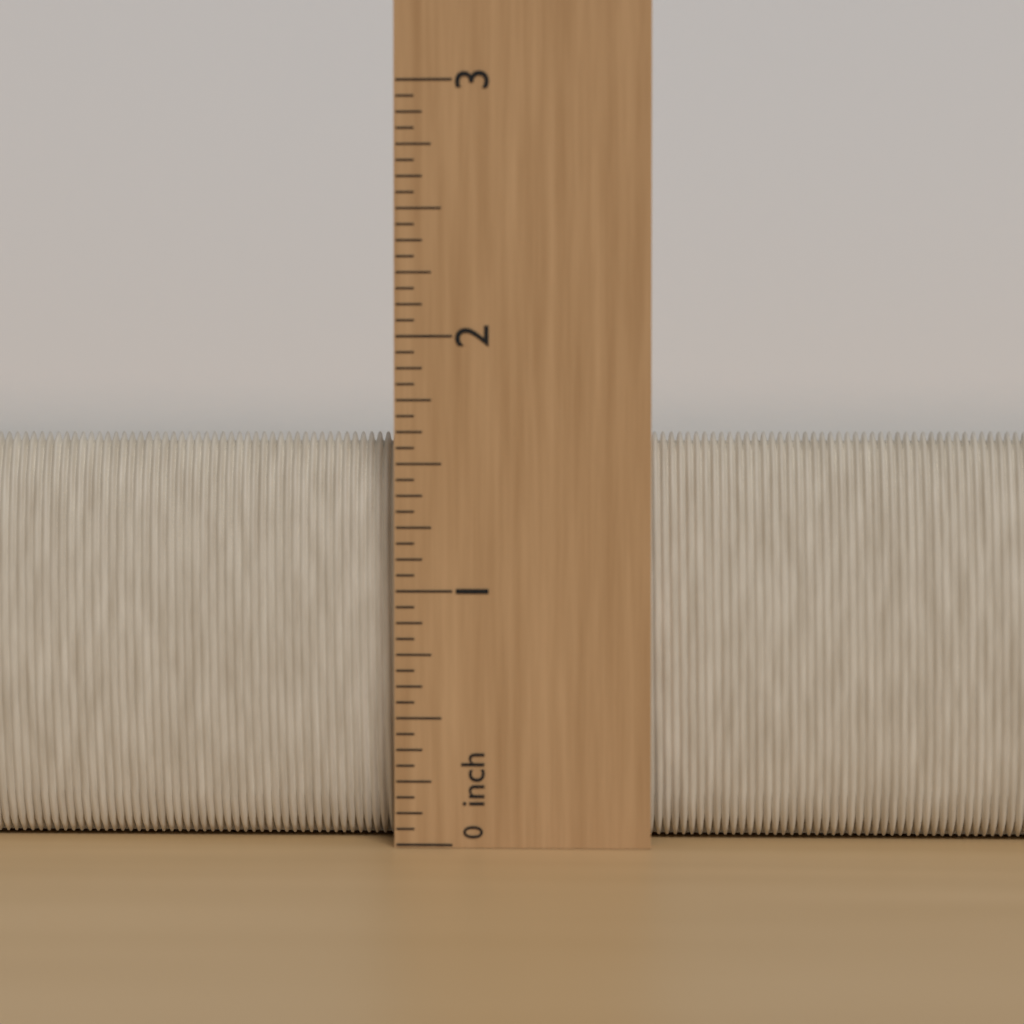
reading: 1.6250 inch
